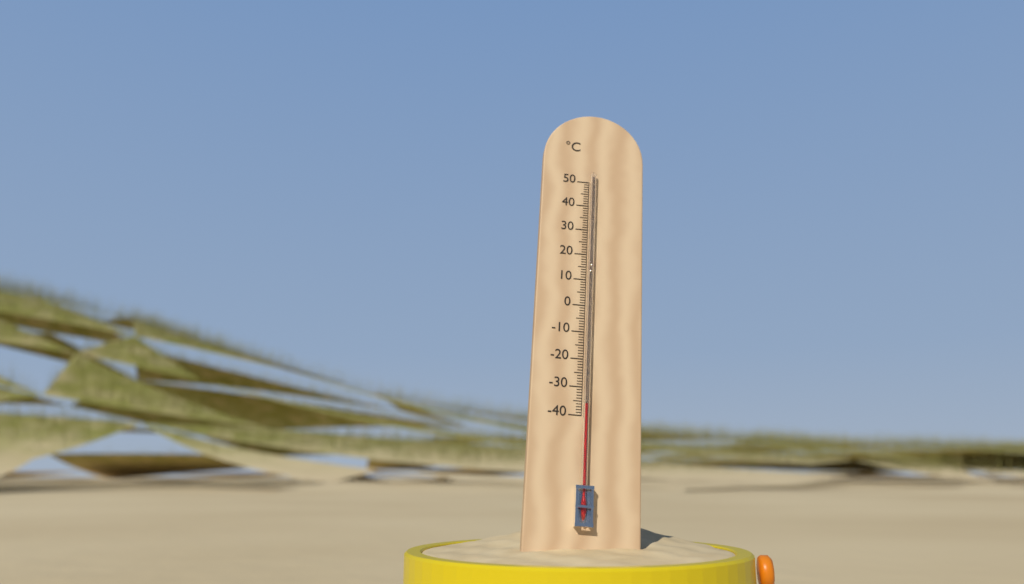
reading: -36 °C
